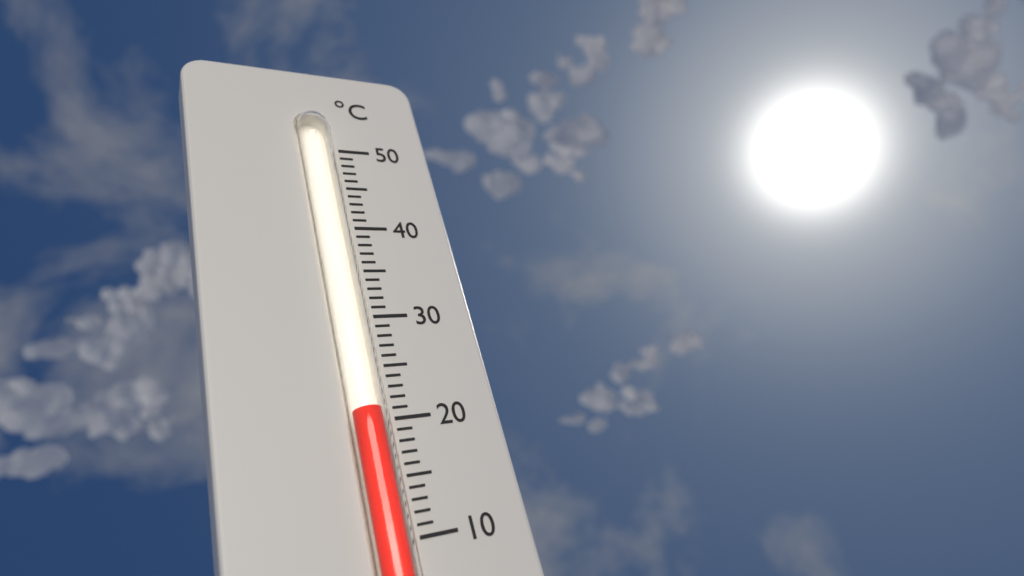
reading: 21 °C
